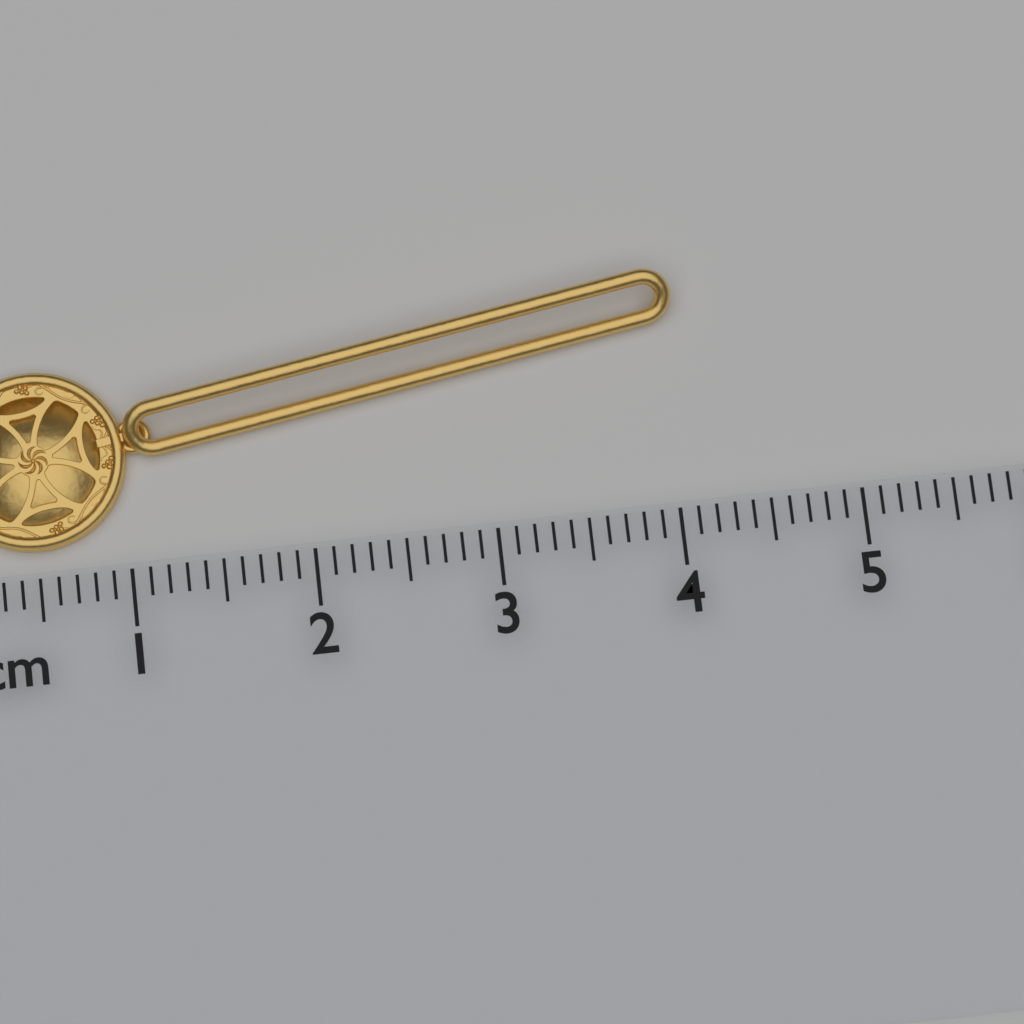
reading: 4.1 cm
